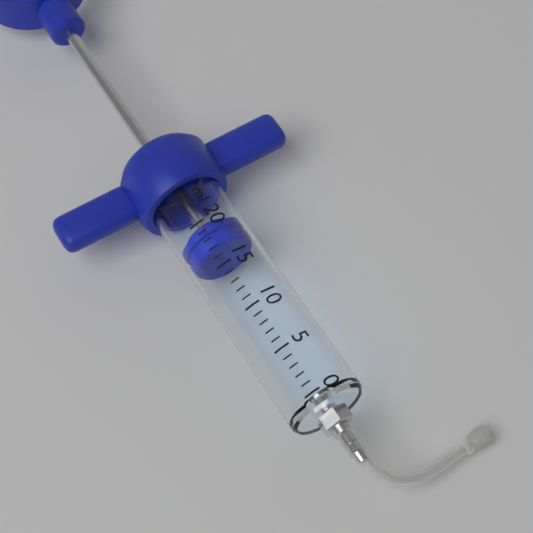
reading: 17 ml
